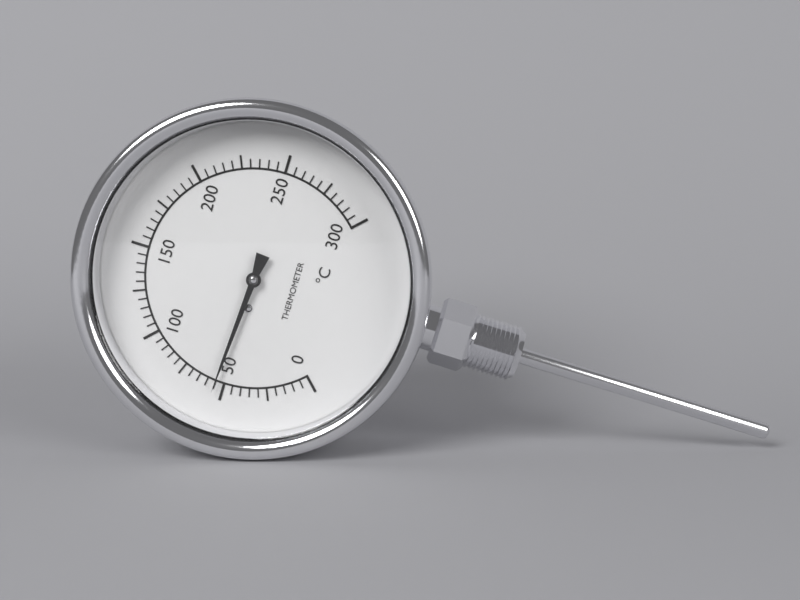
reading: 55 °C
